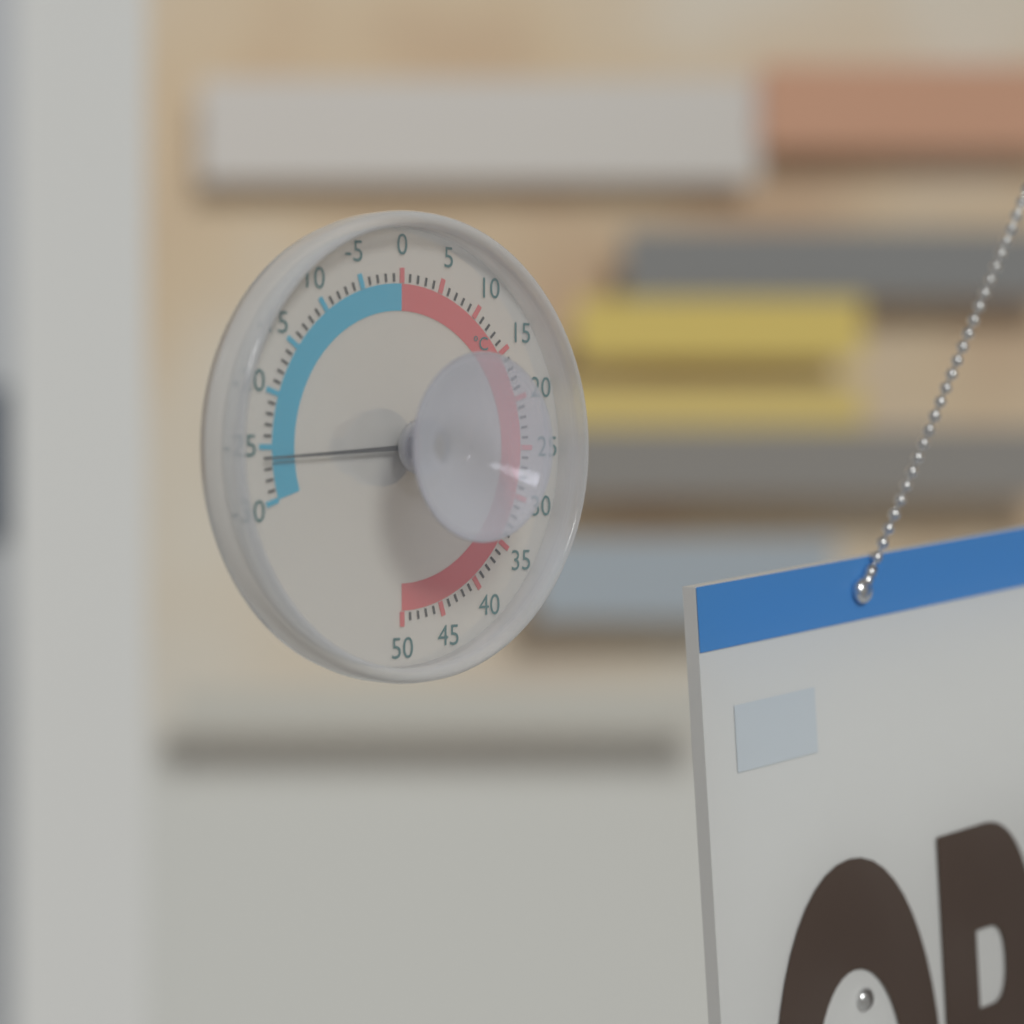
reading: -26 °C
